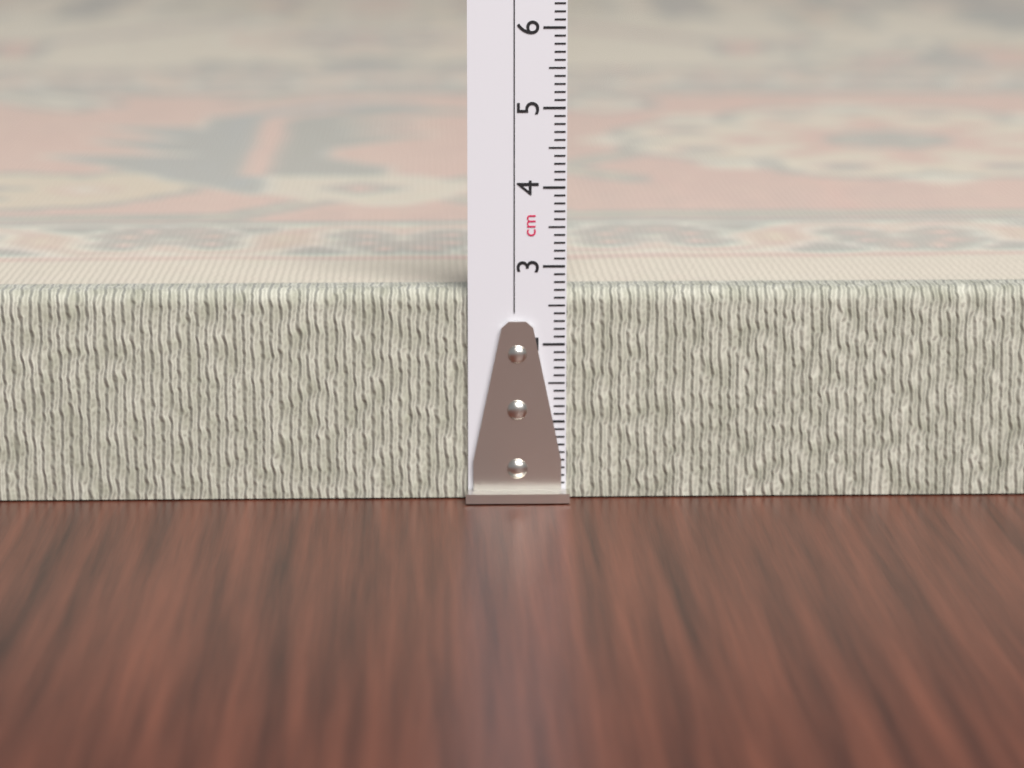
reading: 2.7 cm
